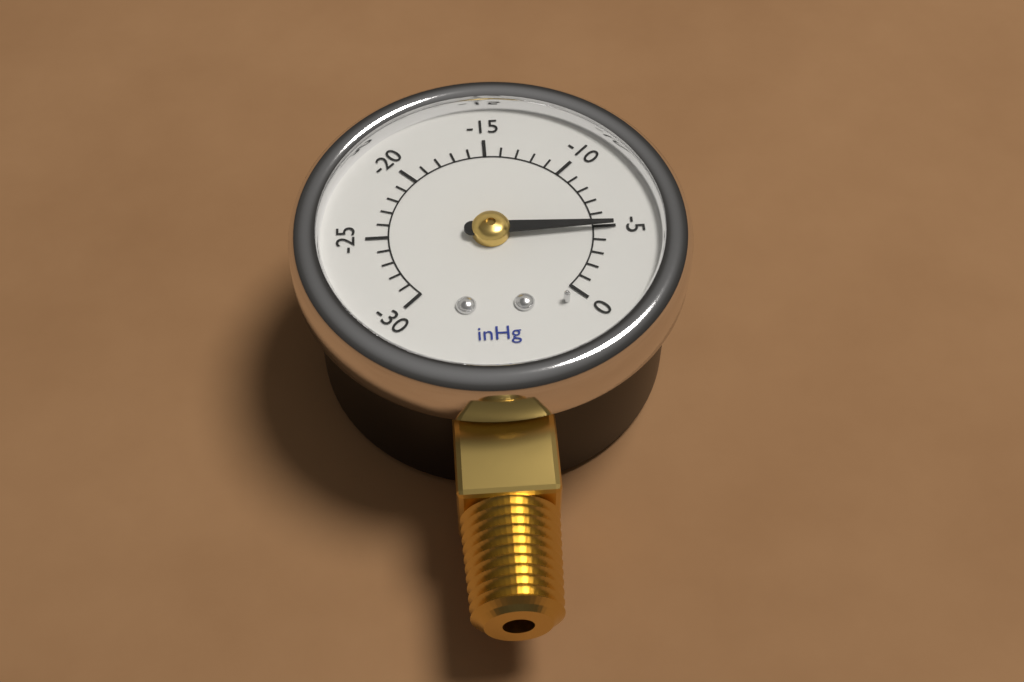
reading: -5 inHg
